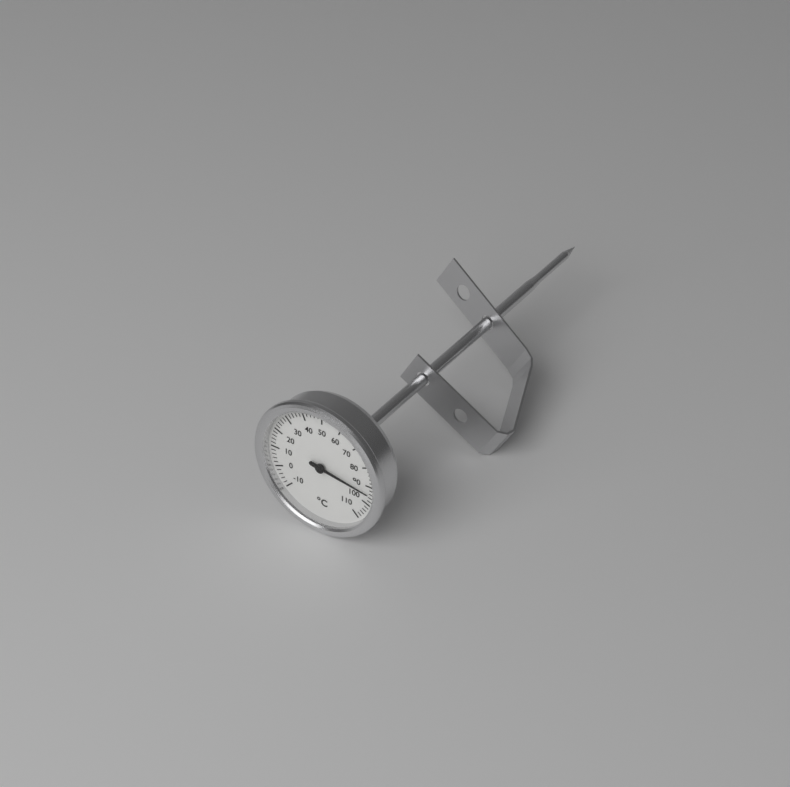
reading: 94 °C
